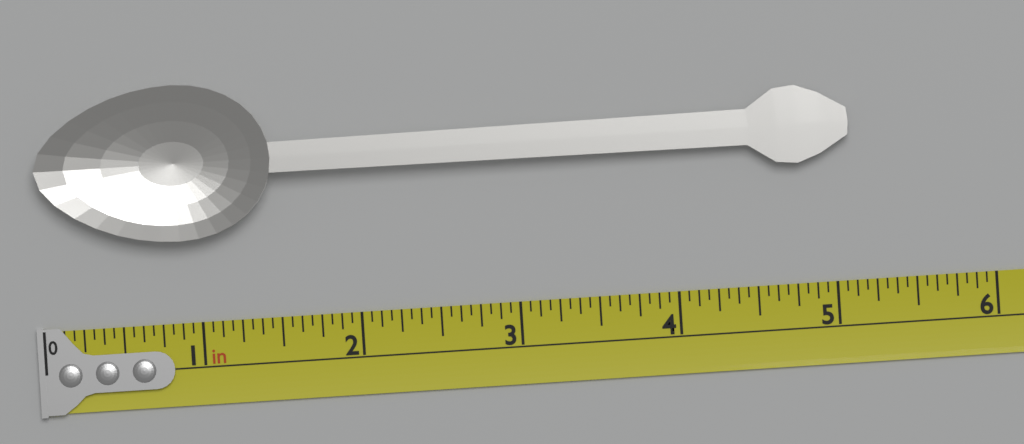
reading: 5.1250 in
